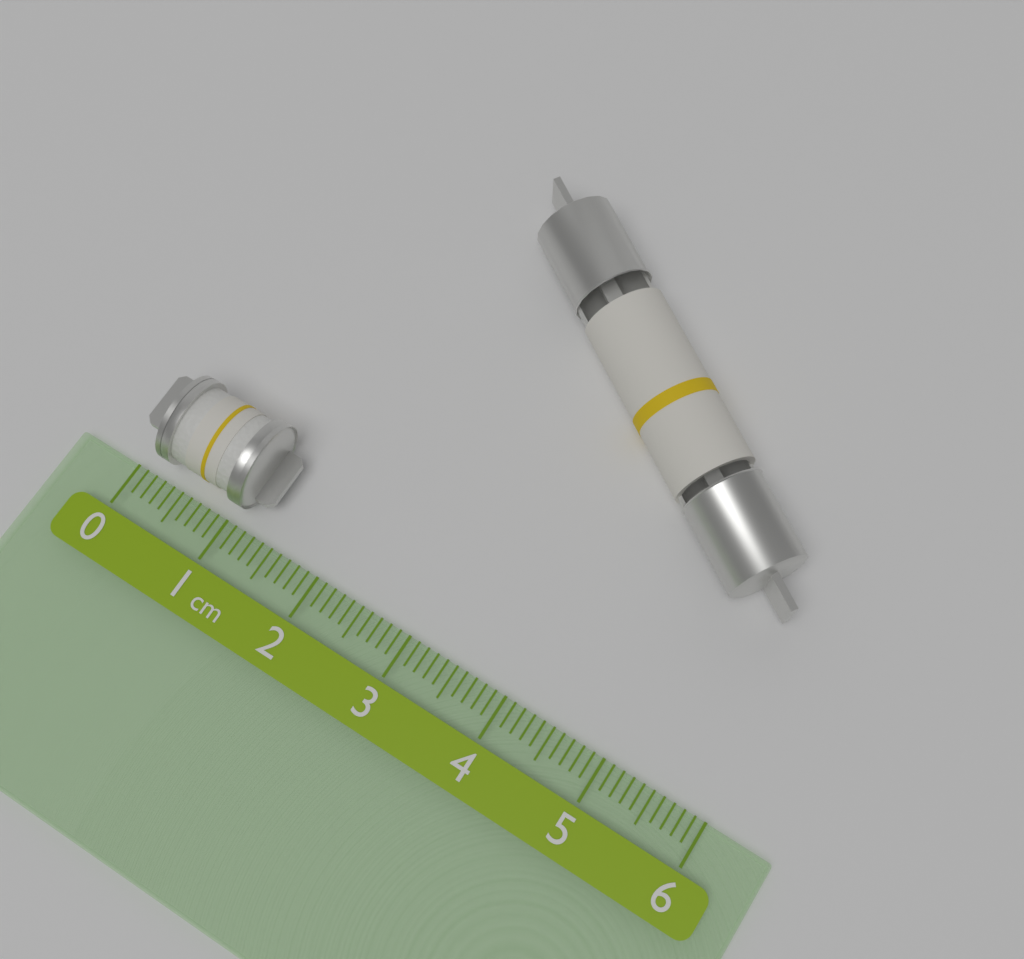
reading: 1.3 cm
